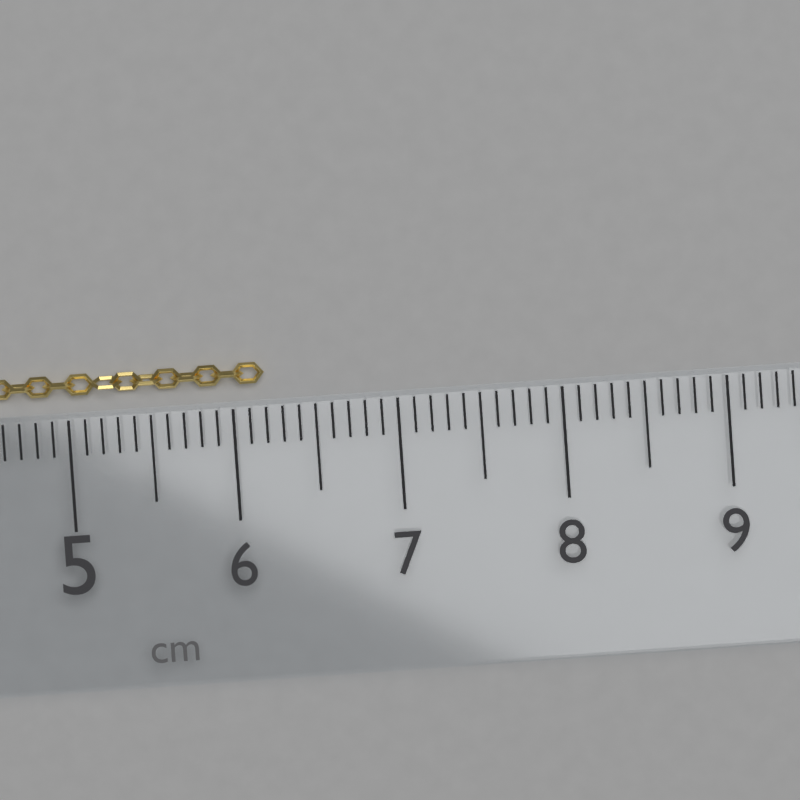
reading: 6.2 cm
